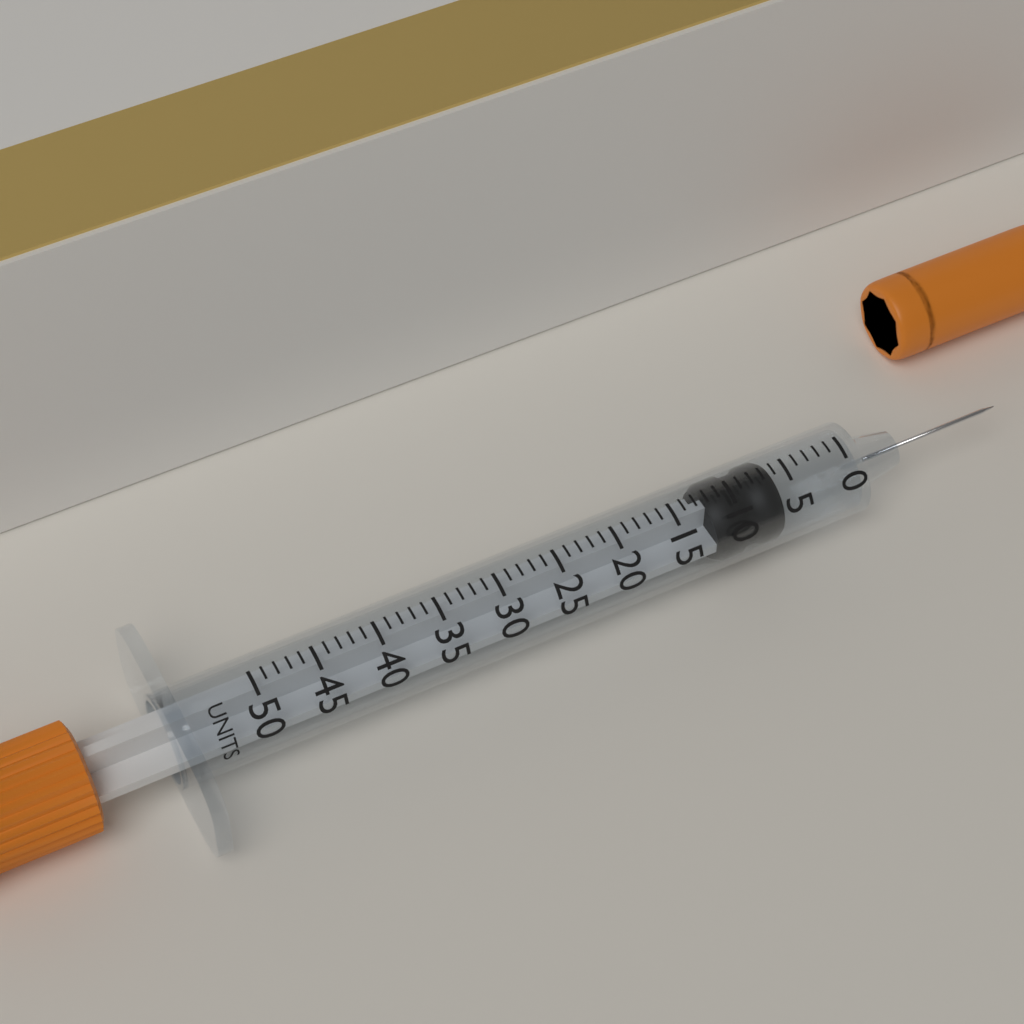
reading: 6 units
